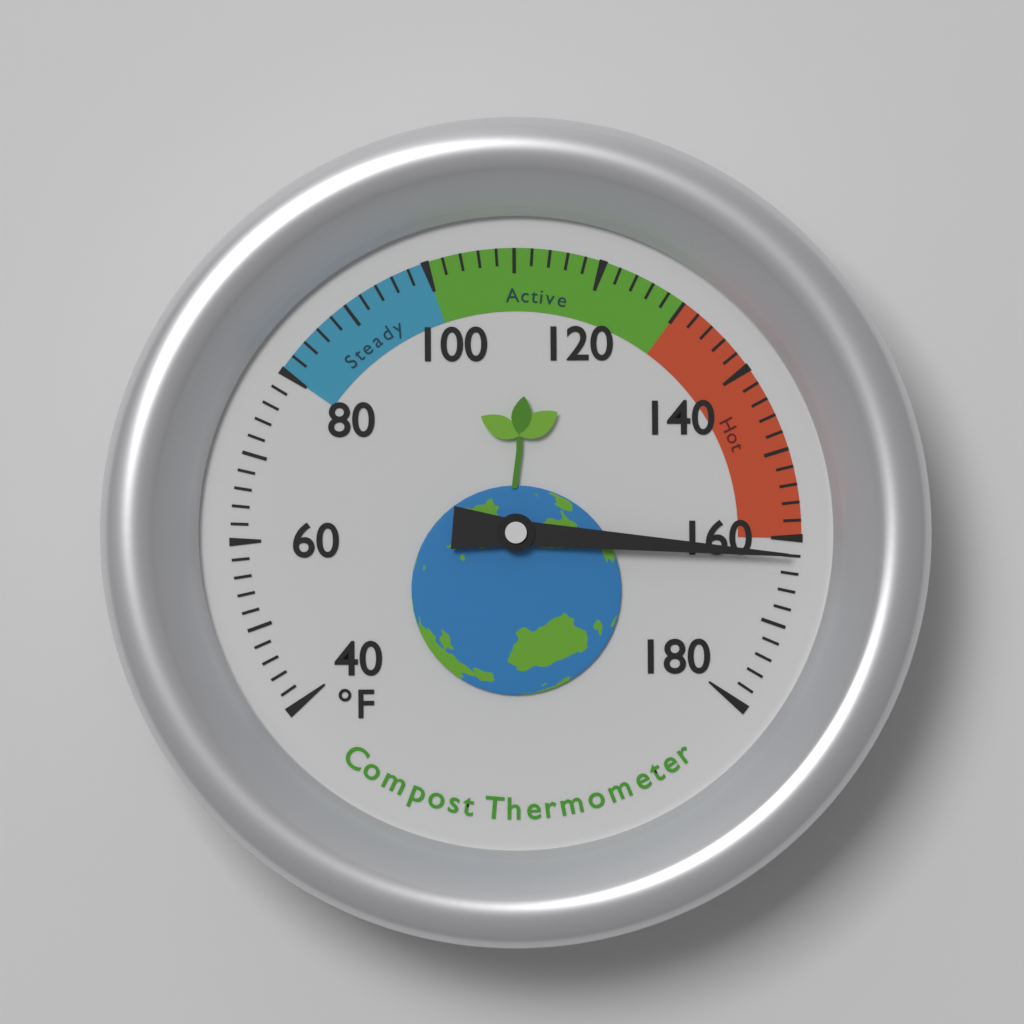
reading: 162 °F
